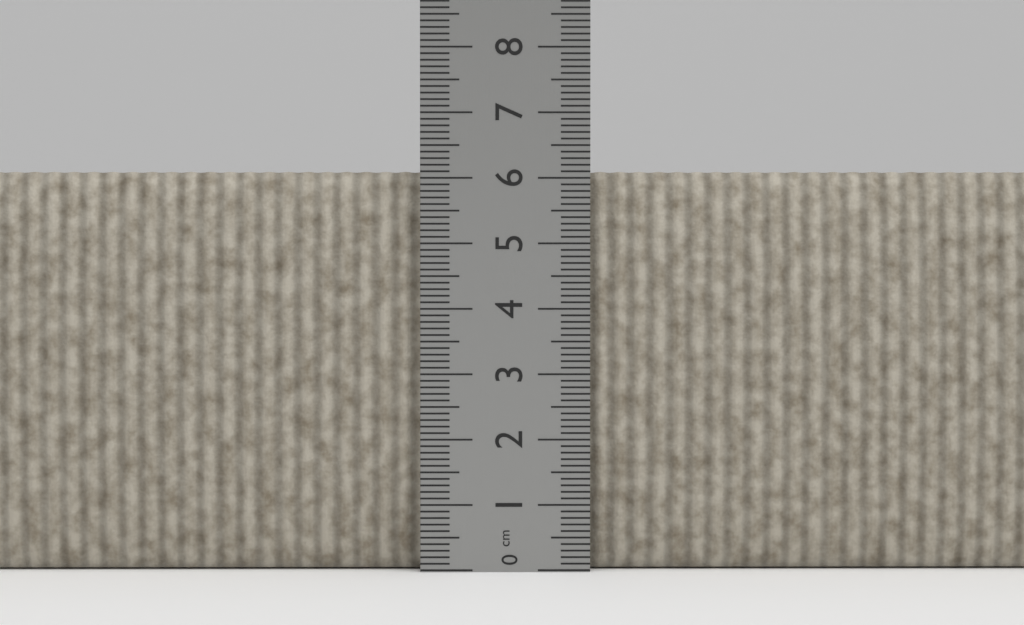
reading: 6.1 cm
